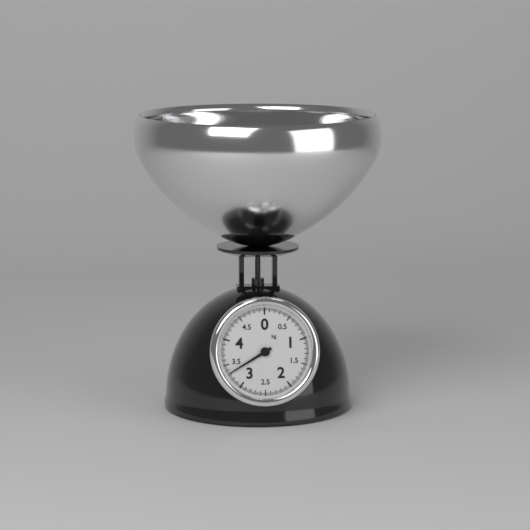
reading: 3.325 kg
